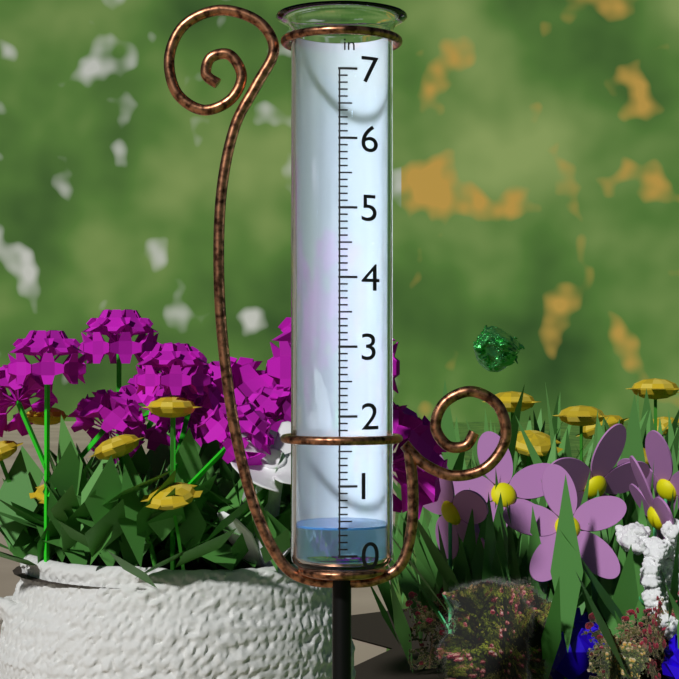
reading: 0.4 in
